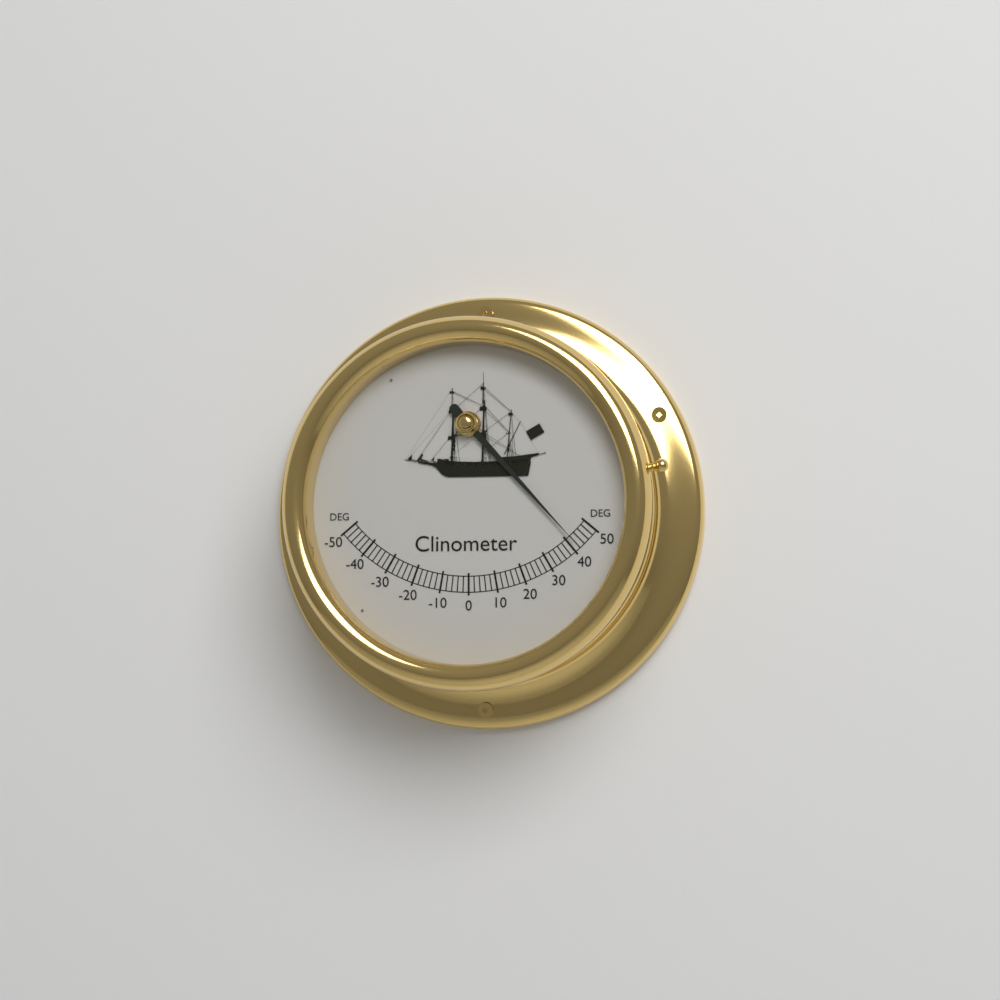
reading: 42 deg
